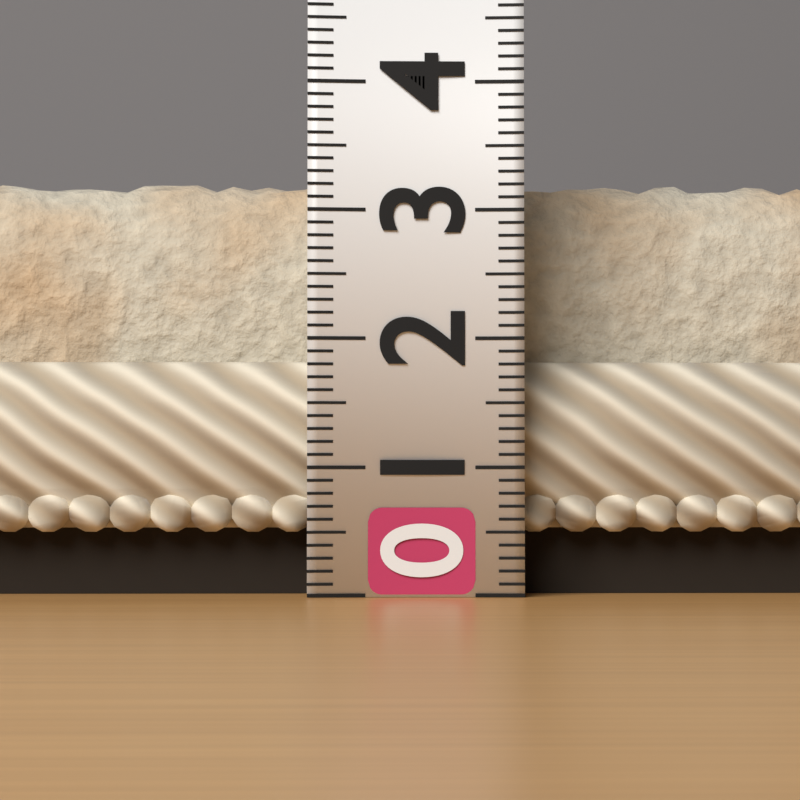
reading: 3.4 (no unit)
